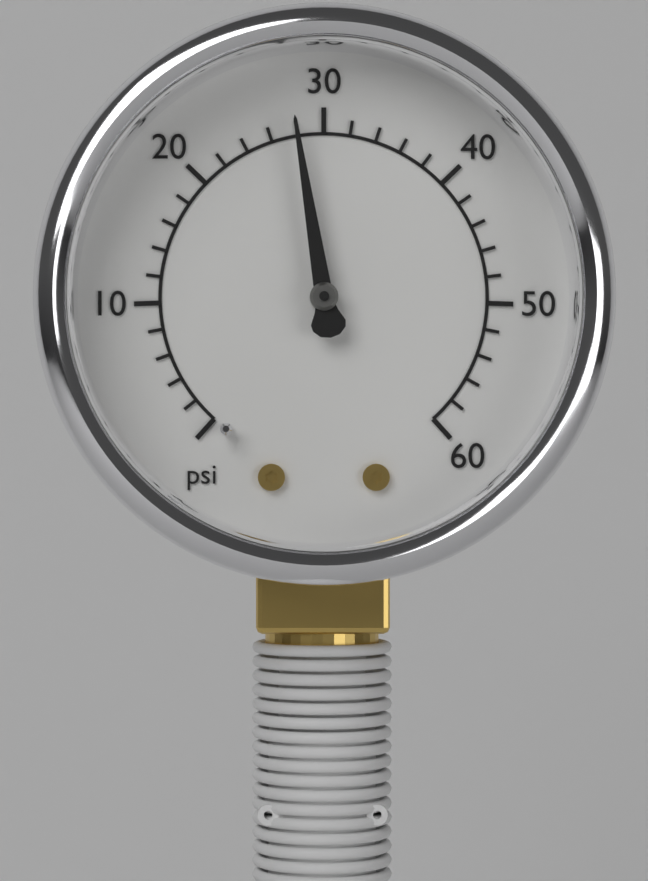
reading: 28 psi
